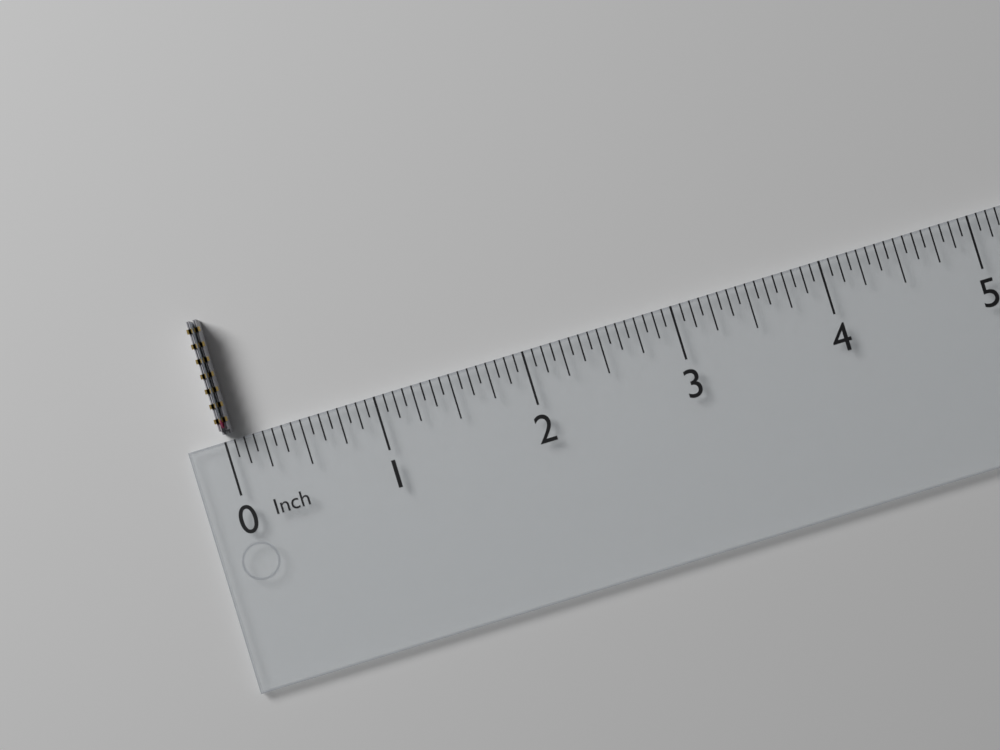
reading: 0.0625 in
